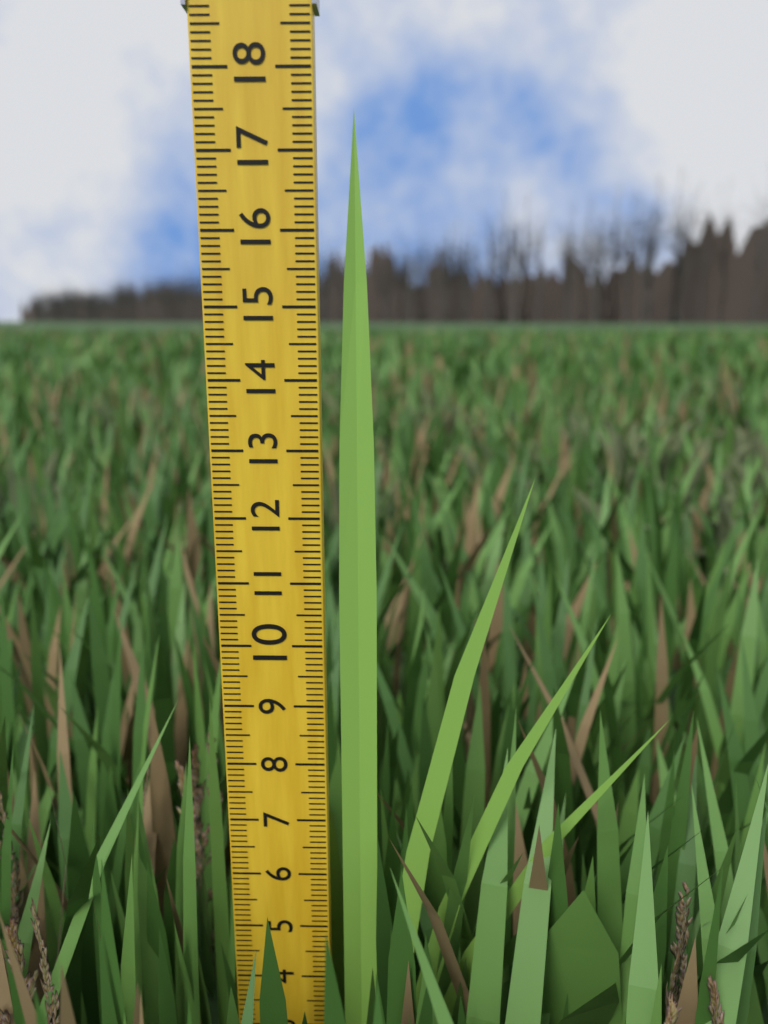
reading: 17.5 (no unit)
